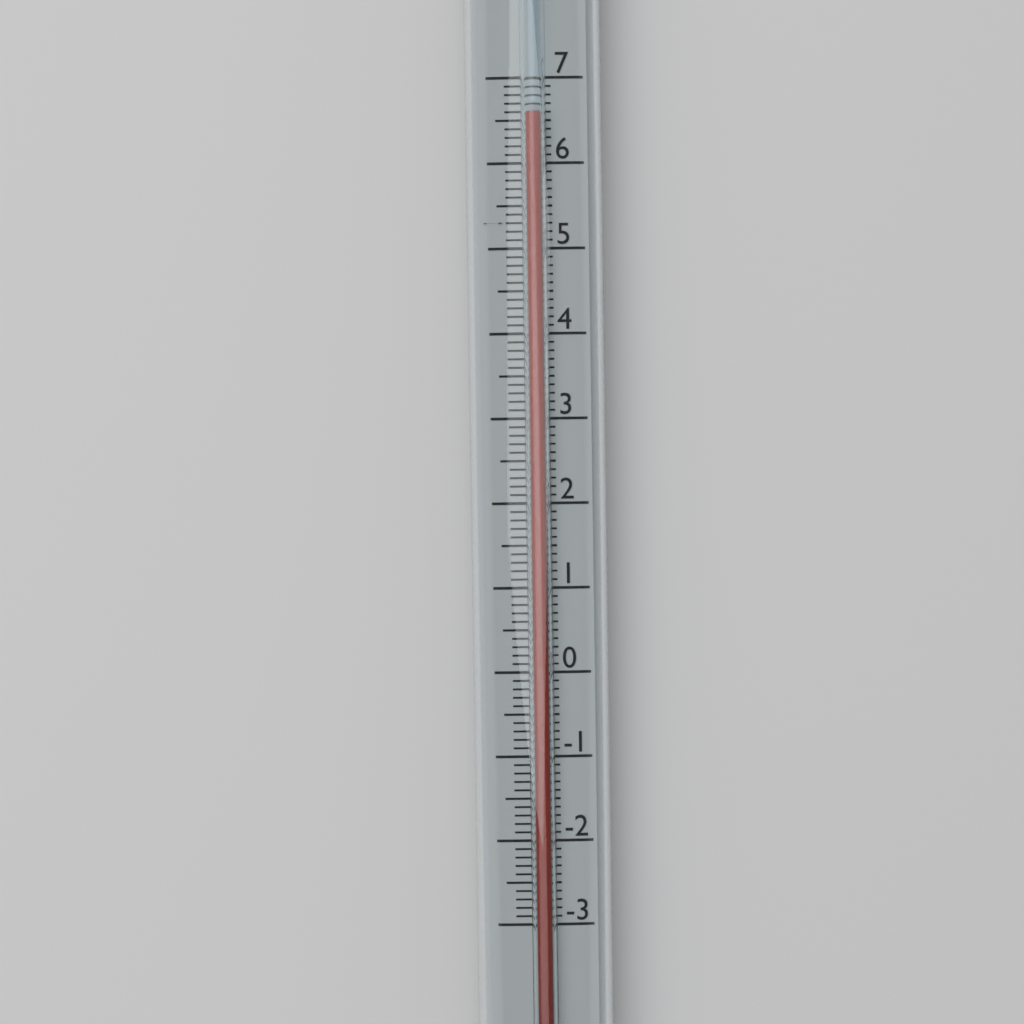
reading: 6.6 (no unit)
